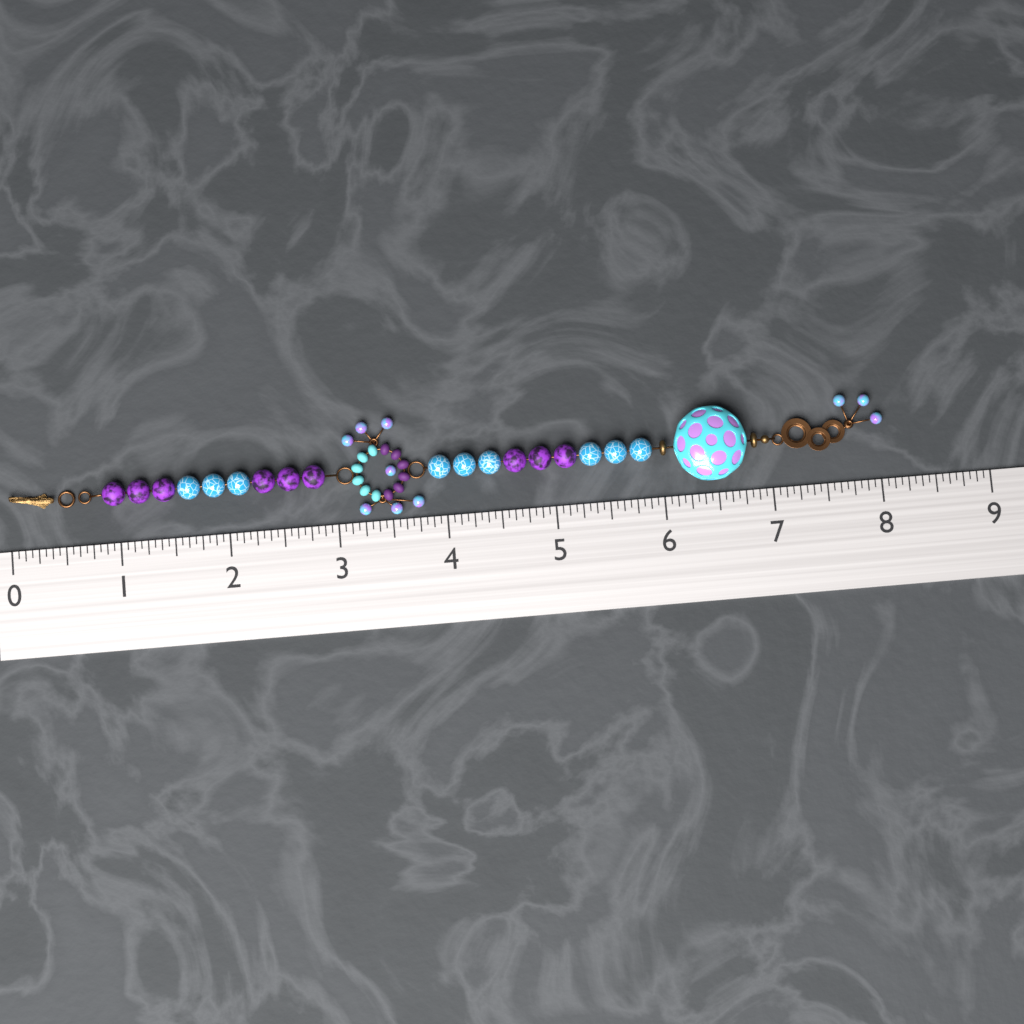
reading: 8.0625 (no unit)
